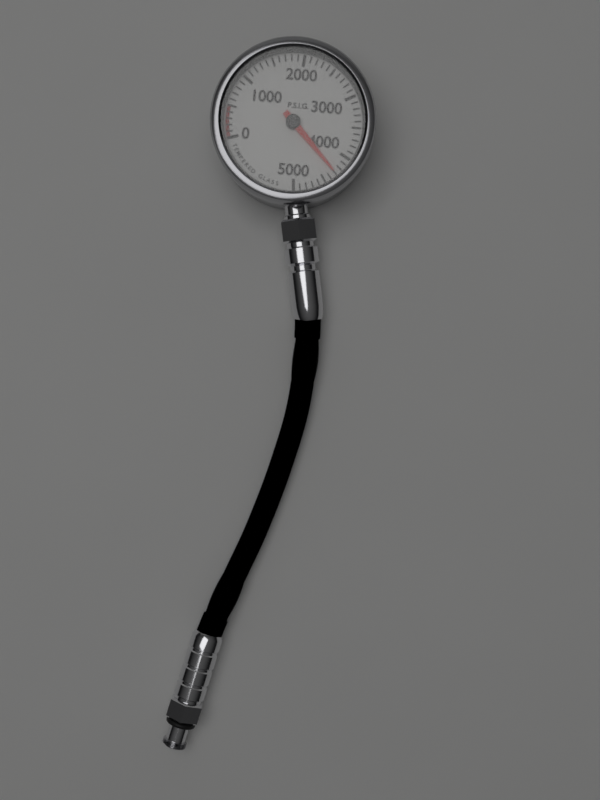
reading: 4300 psig
